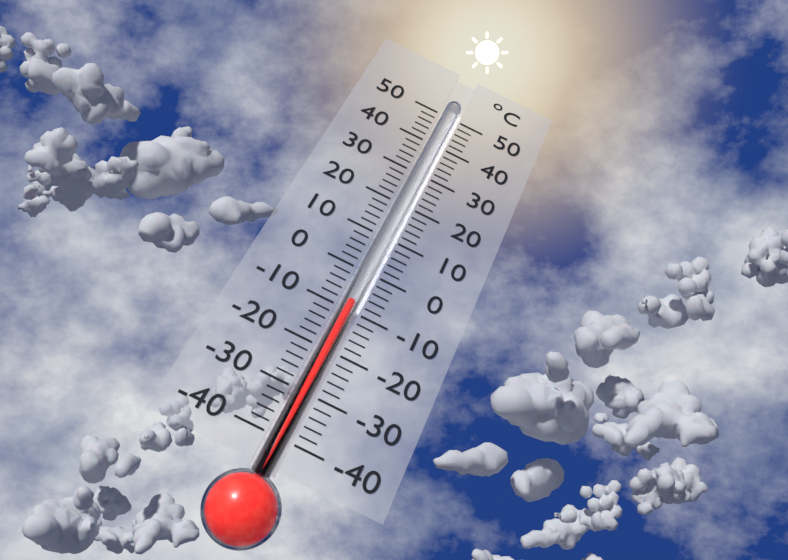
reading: -8 °C
